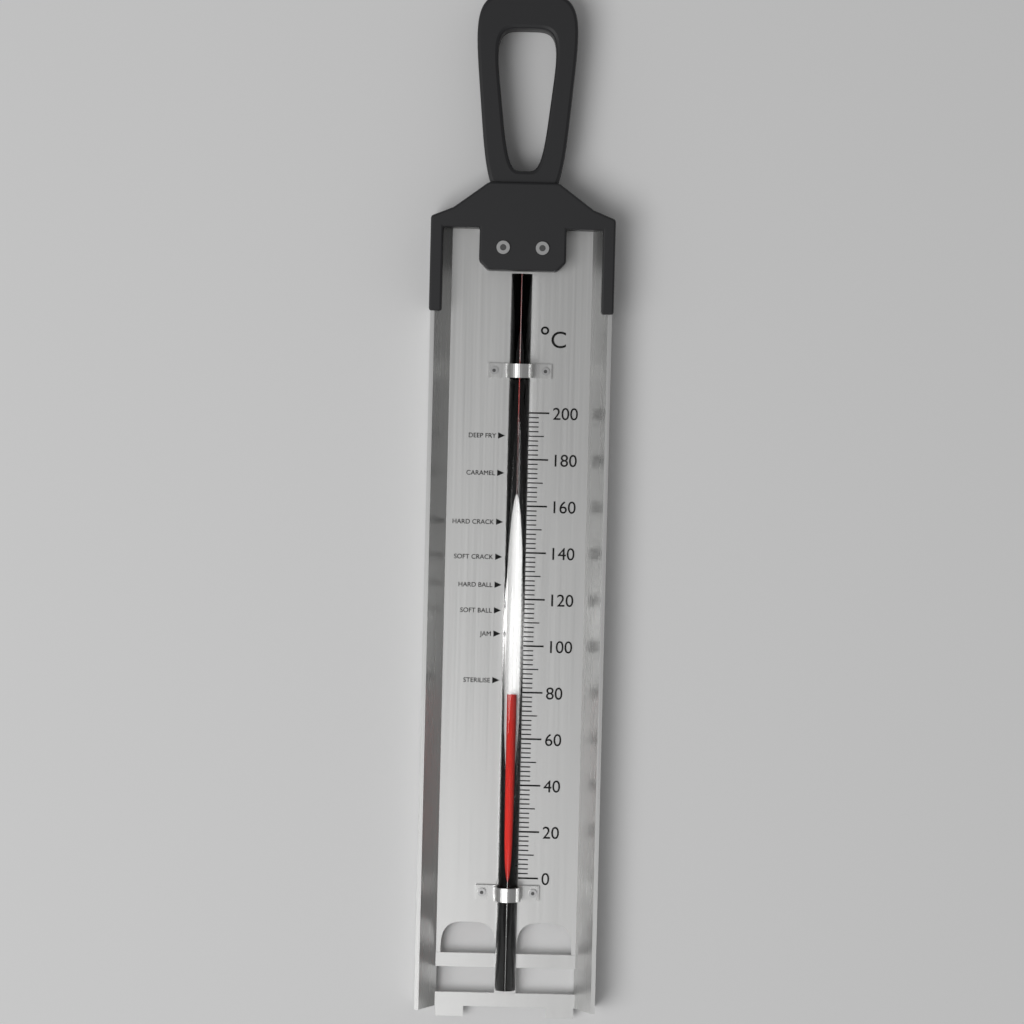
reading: 80 °C
